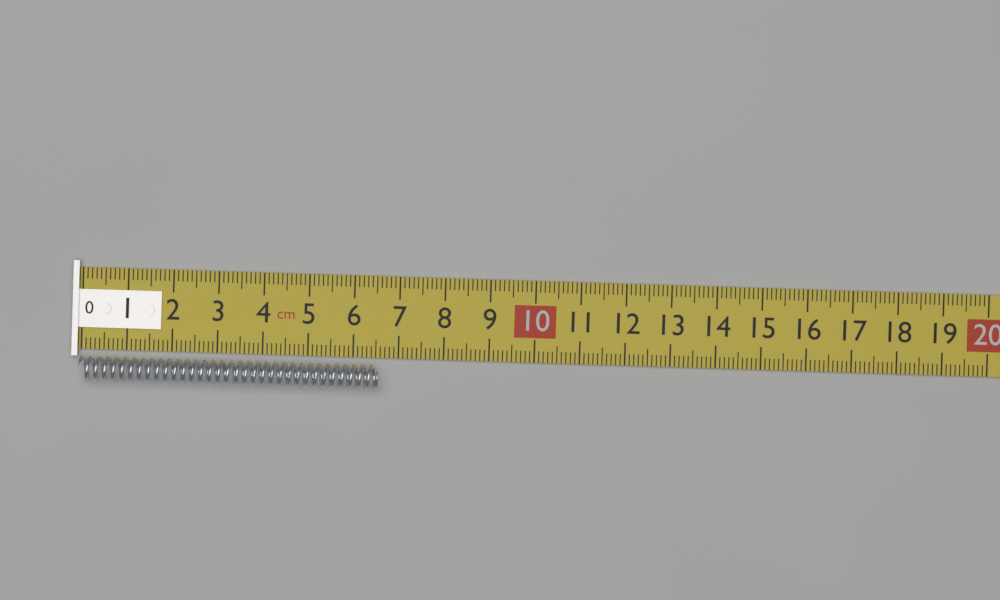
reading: 6.6 cm
